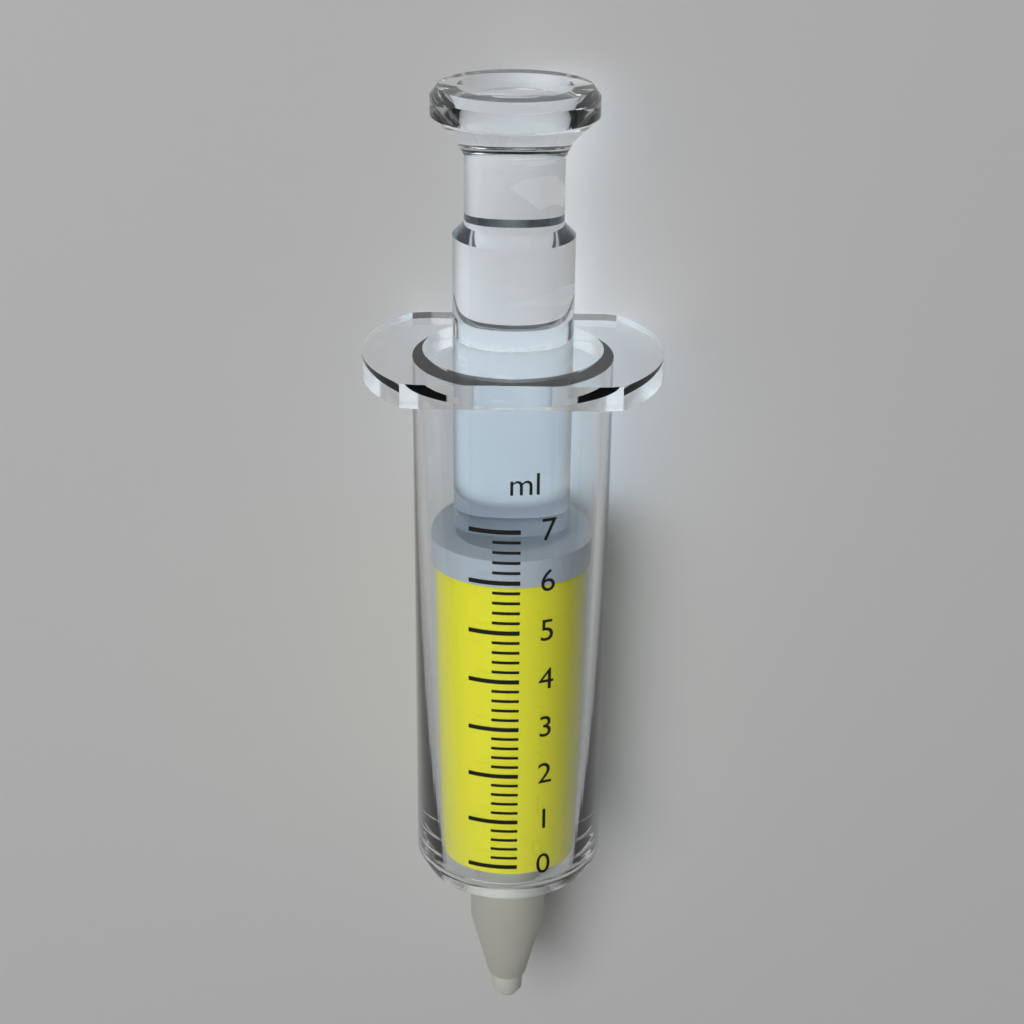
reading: 5.8 ml
